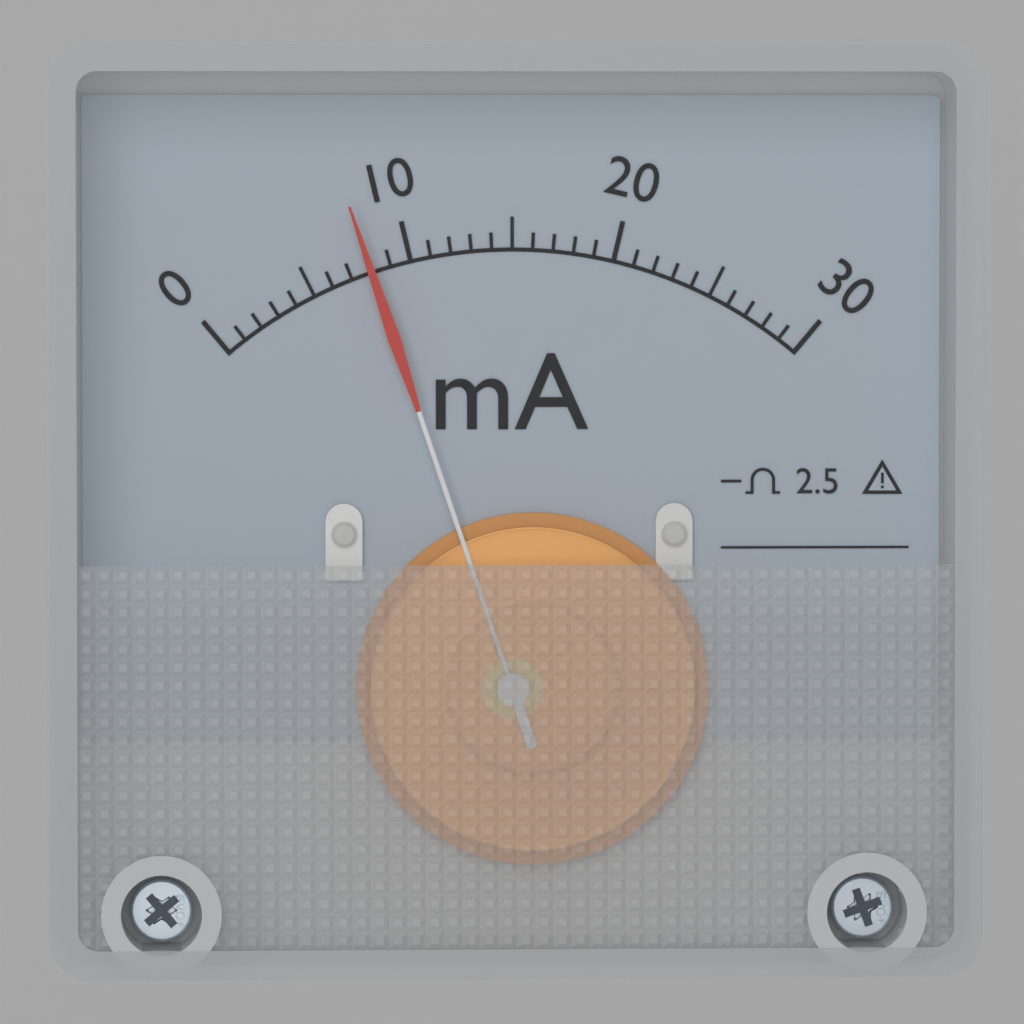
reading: 8 mA
